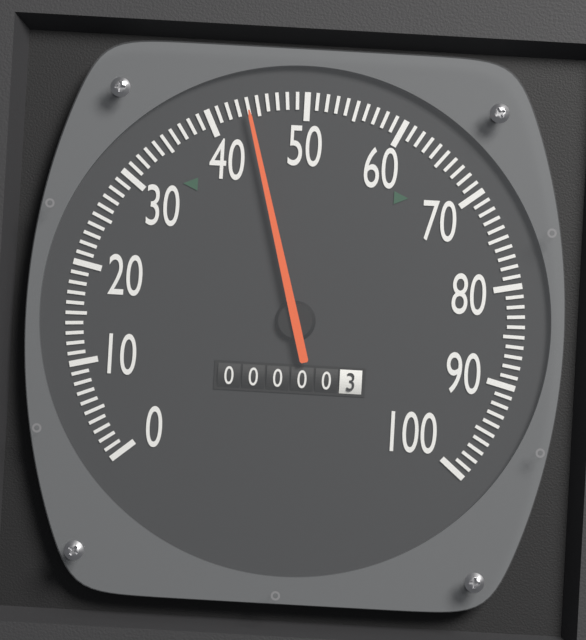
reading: 44 (no unit)
